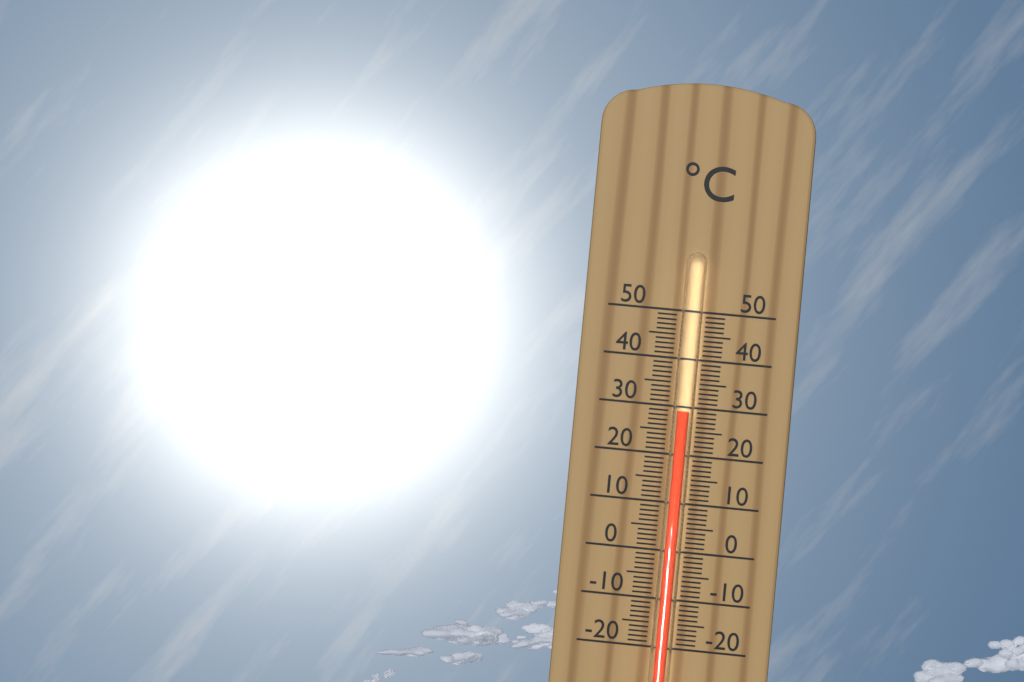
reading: 29 °C
